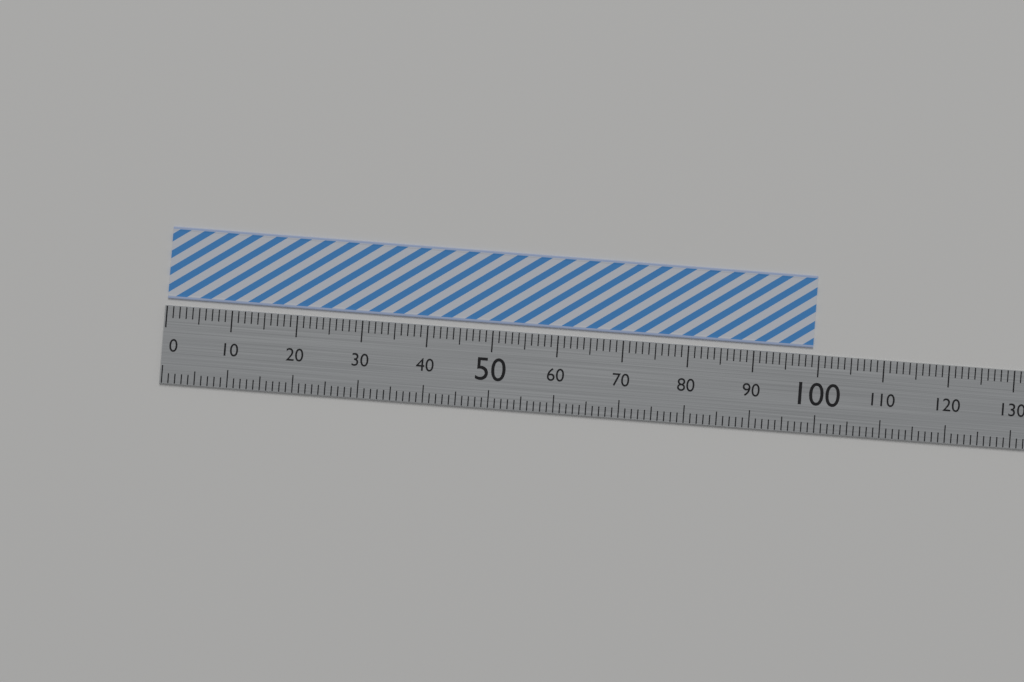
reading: 99 (no unit)
